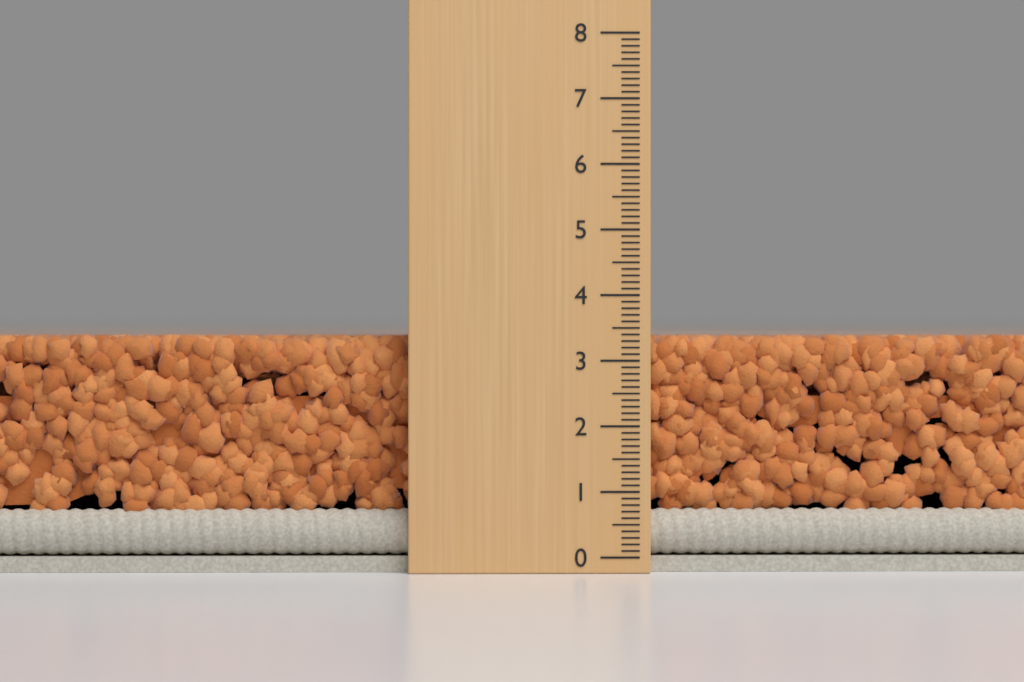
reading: 3.4 (no unit)
